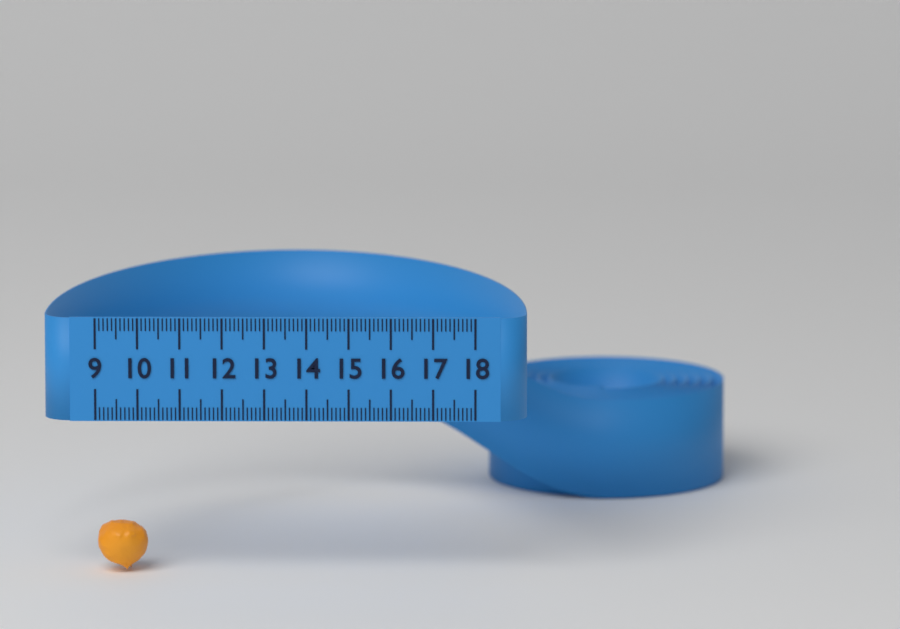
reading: 10.2 (no unit)
